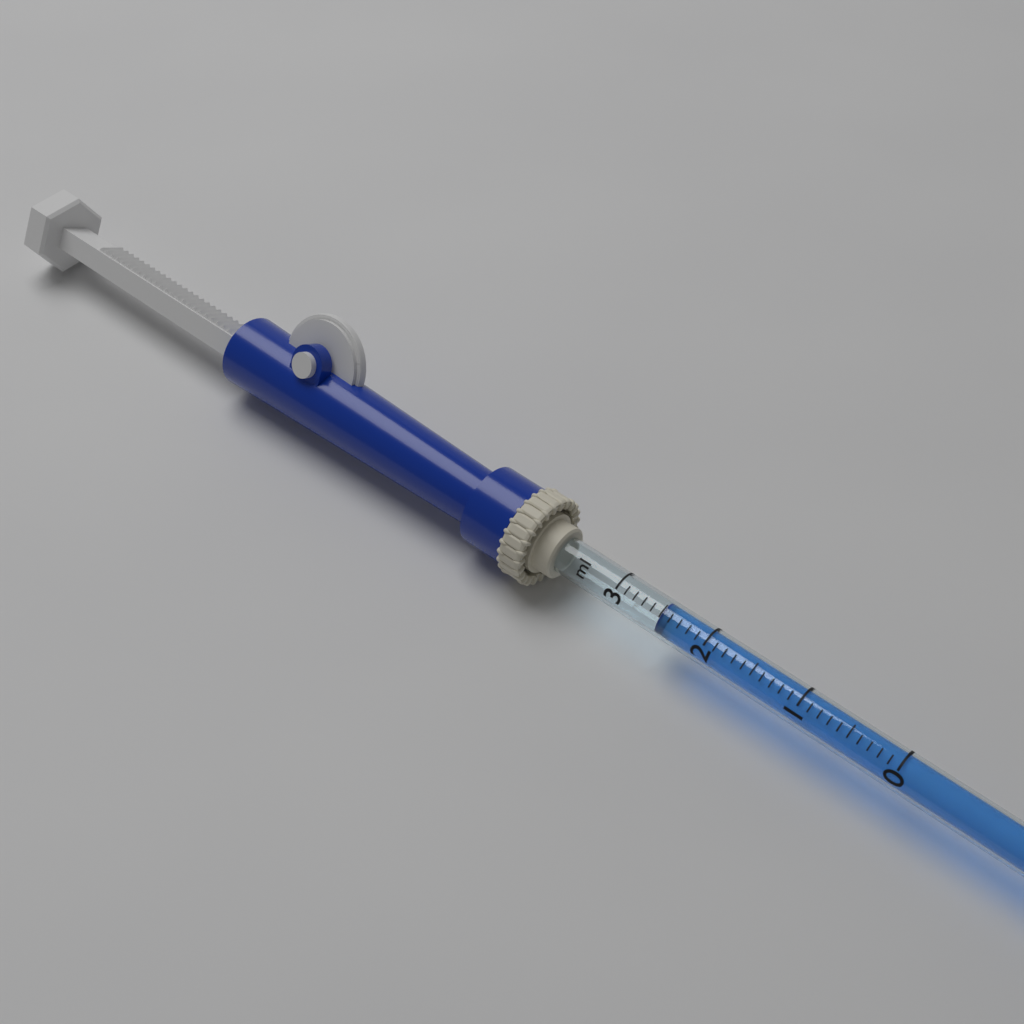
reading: 2.5 ml
